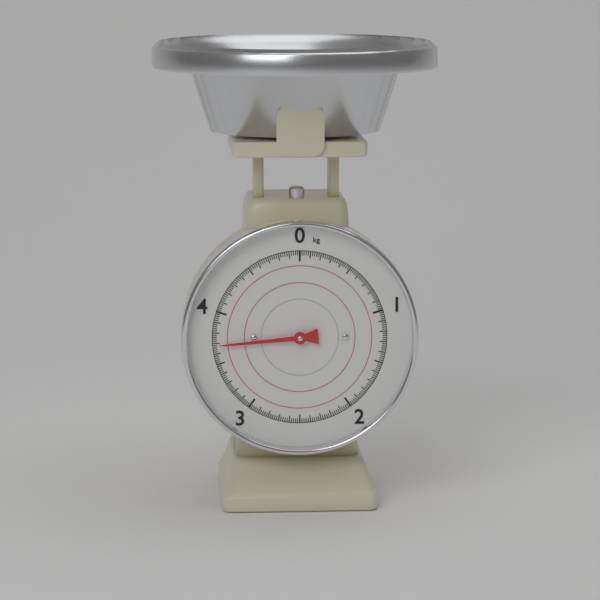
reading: 3.68 kg
